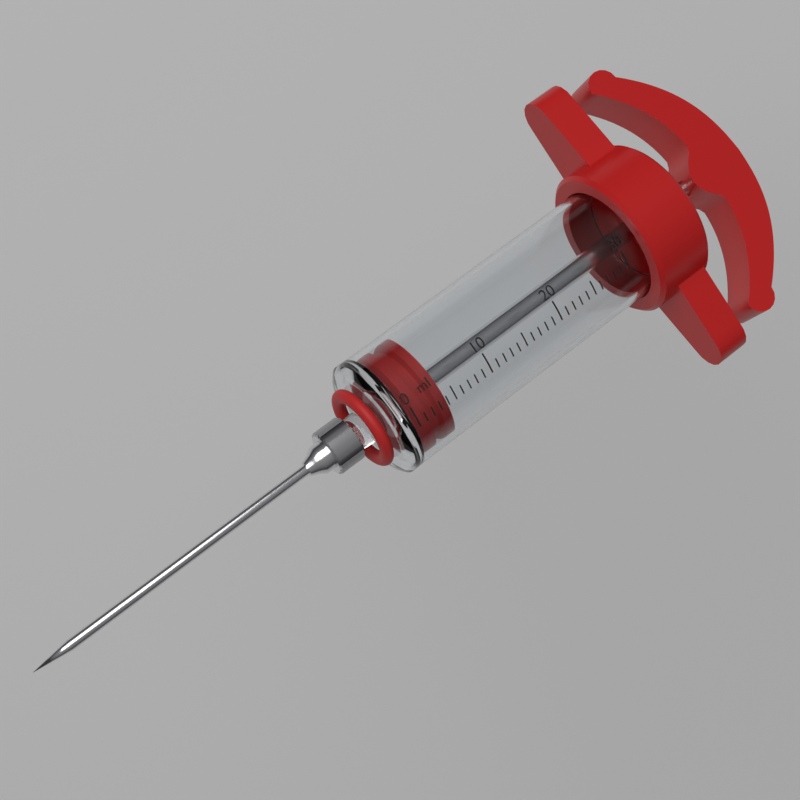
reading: 0 ml
